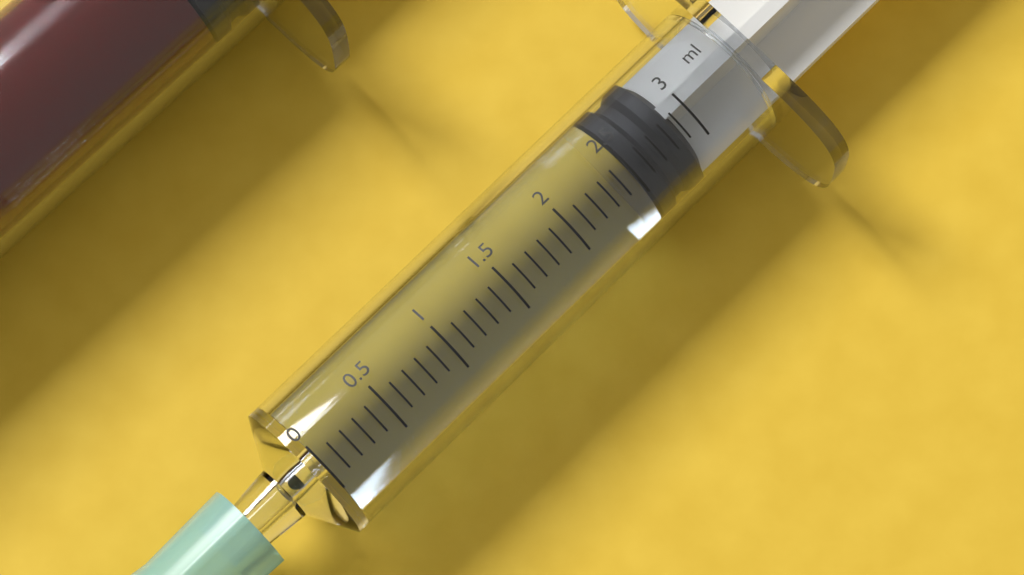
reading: 2.5 ml
